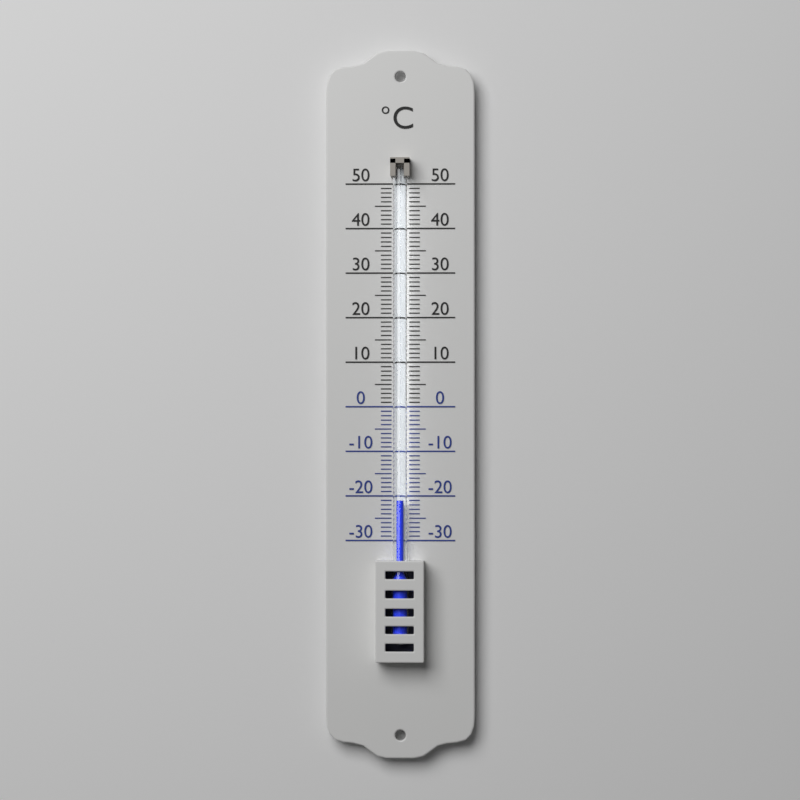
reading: -21 °C
